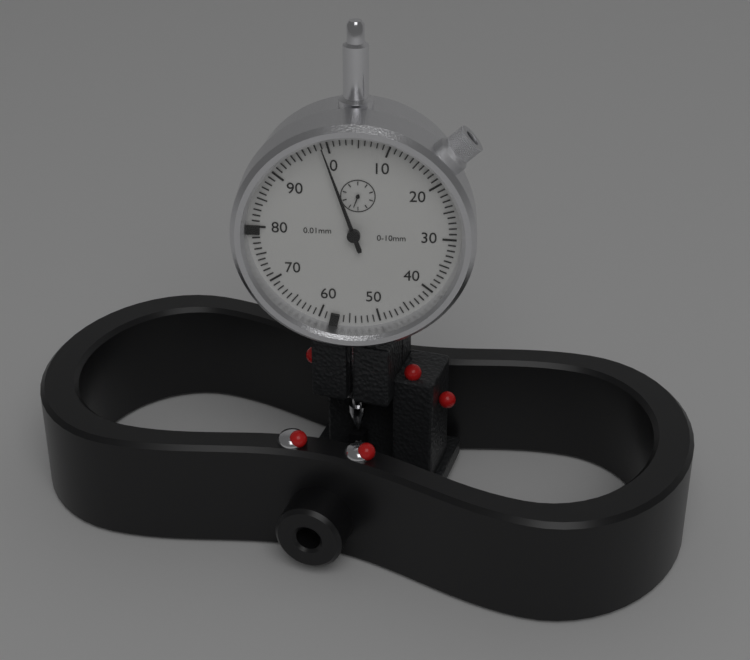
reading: 0.99 mm
